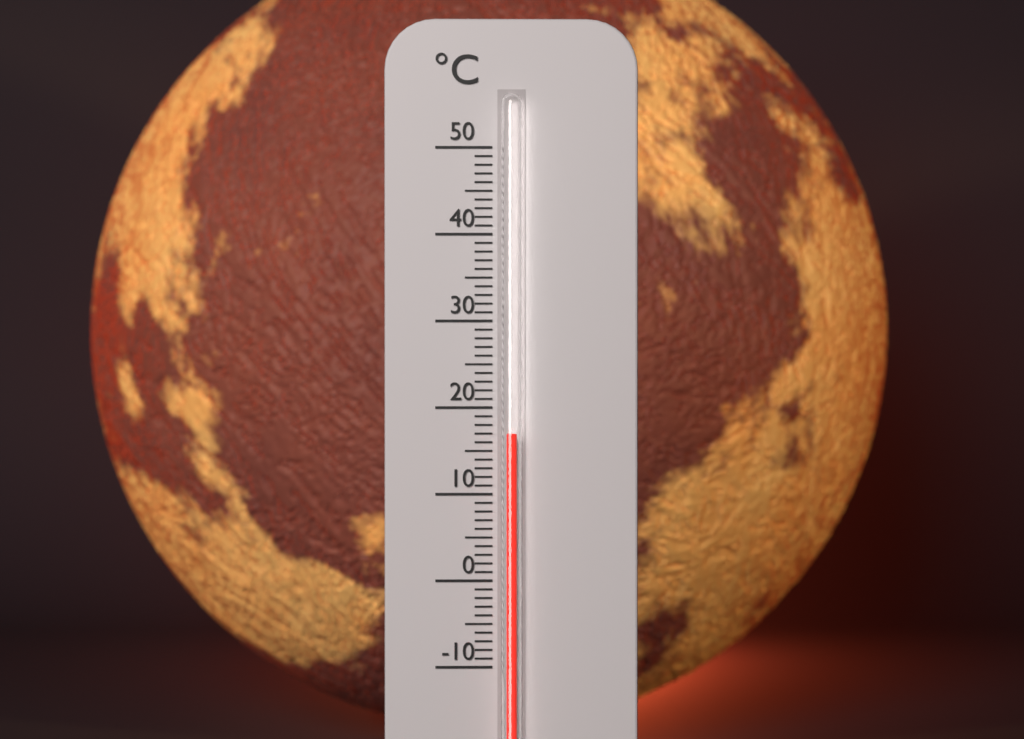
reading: 17 °C
